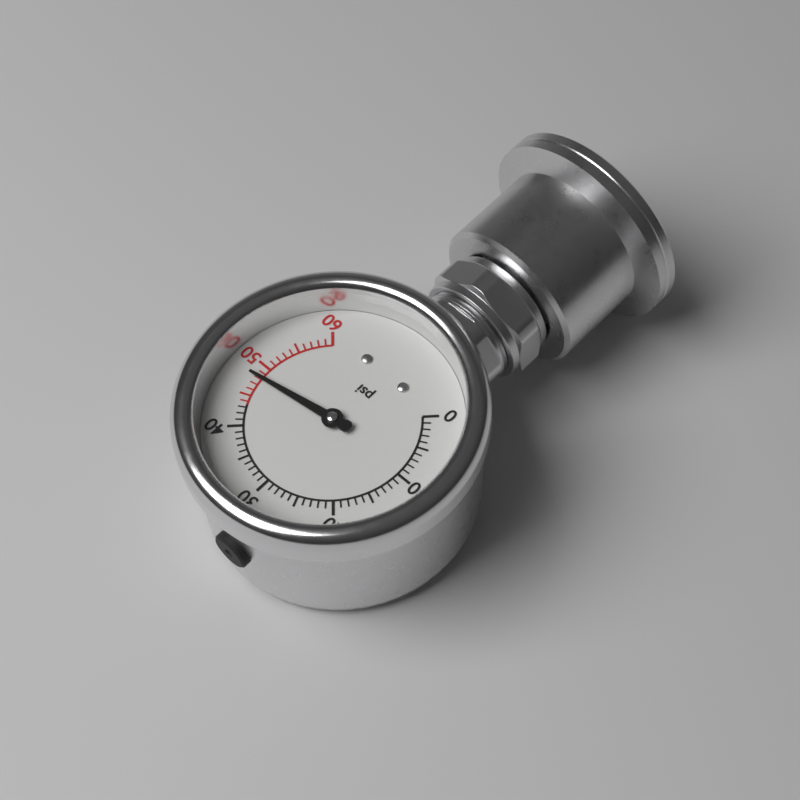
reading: 48 psi
